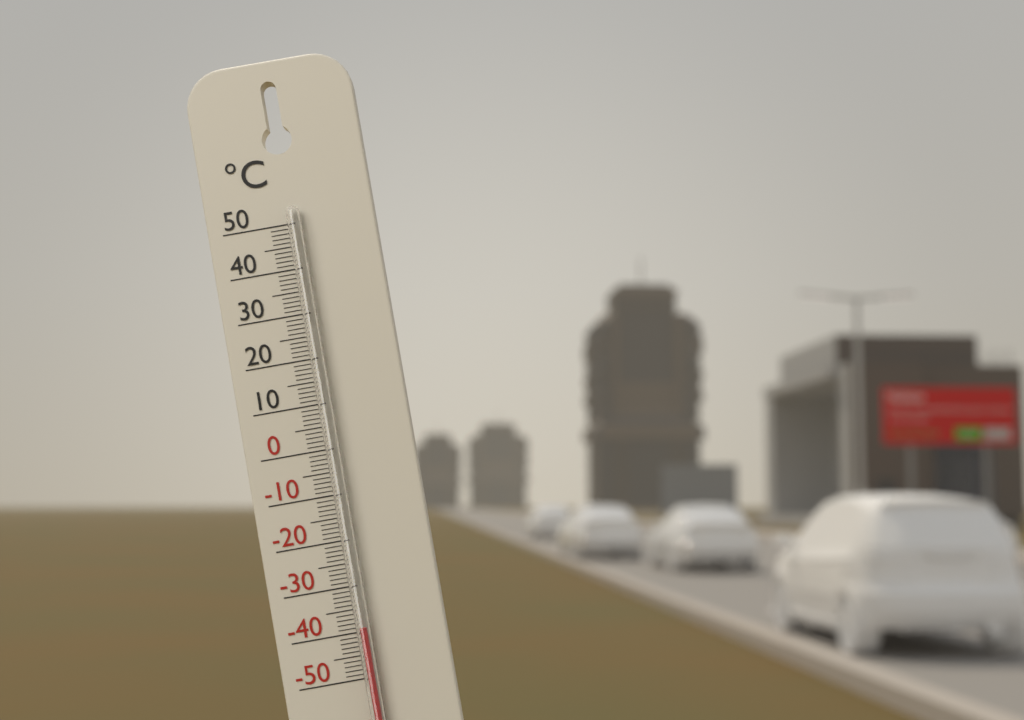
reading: -39 °C
